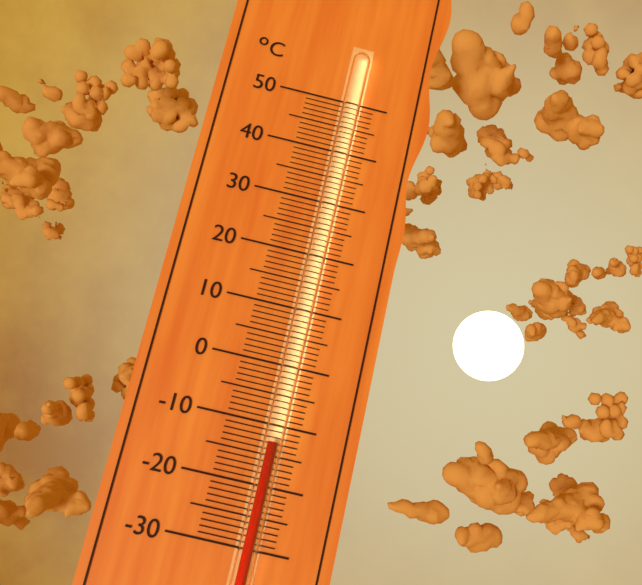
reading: -13 °C
